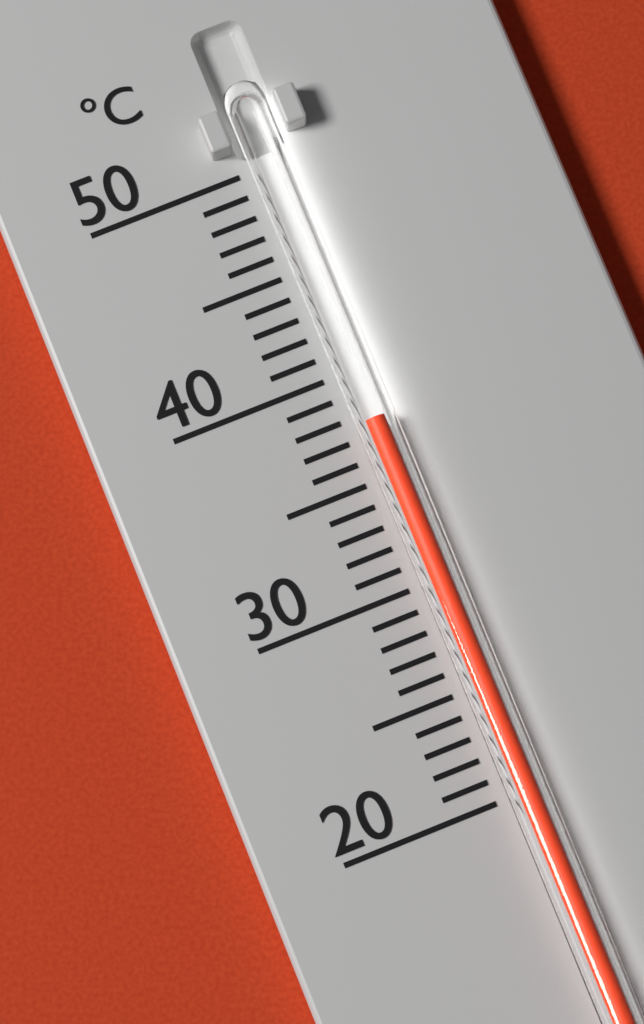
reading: 37.5 °C
